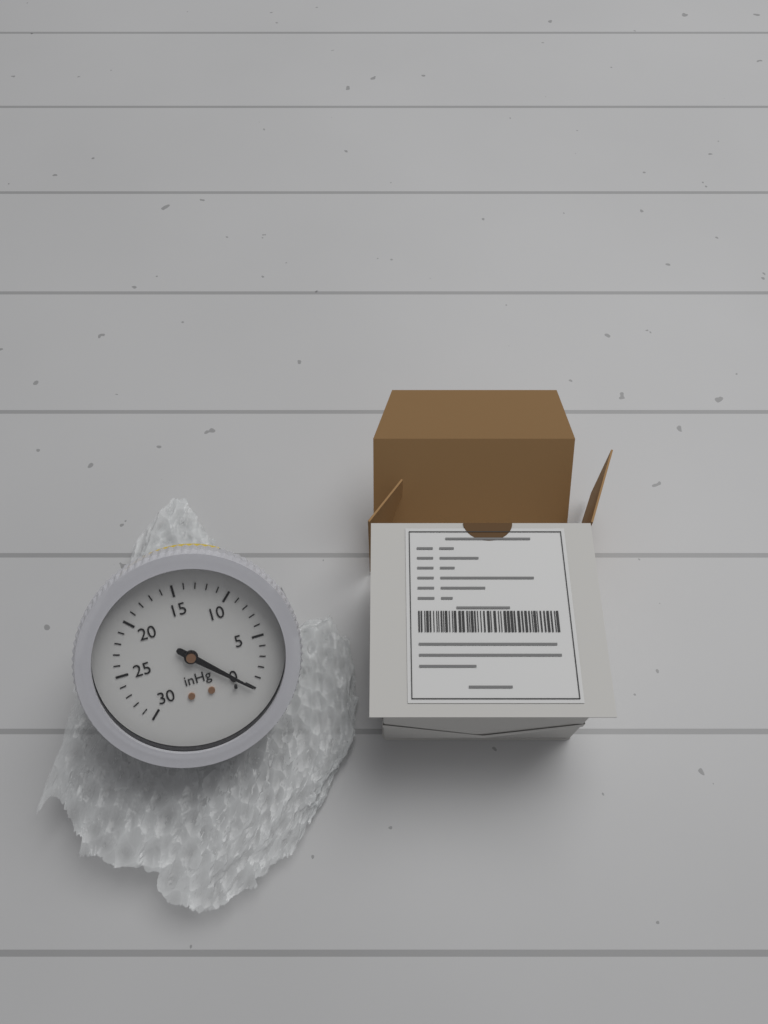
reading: 0 inHg
